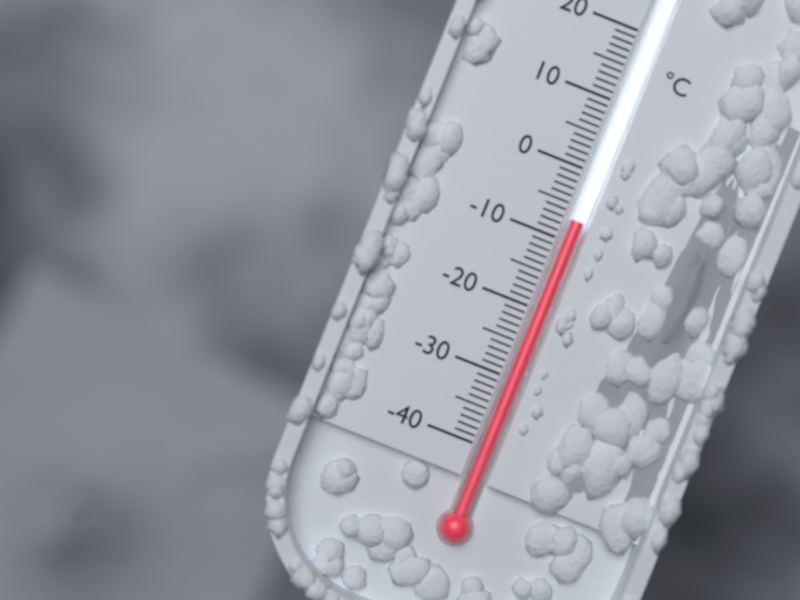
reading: -7 °C
